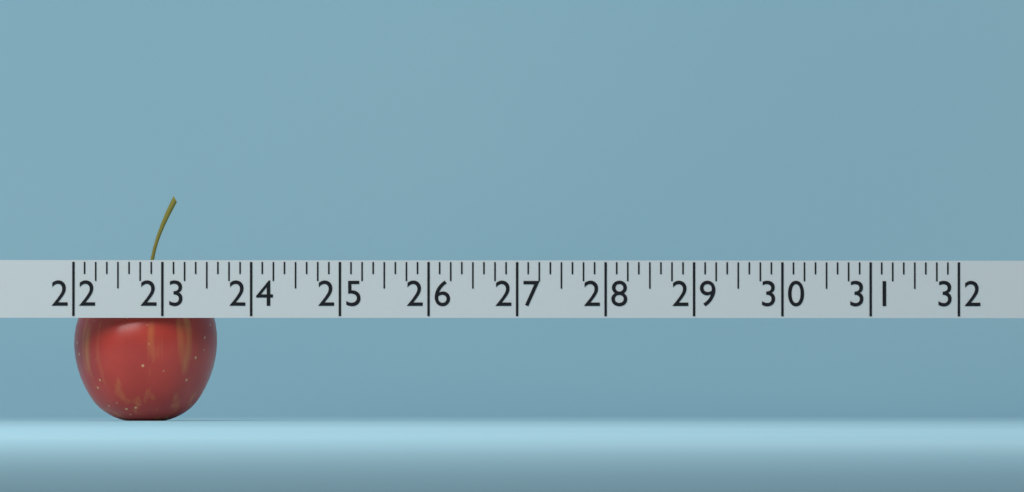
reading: 23.625 (no unit)
